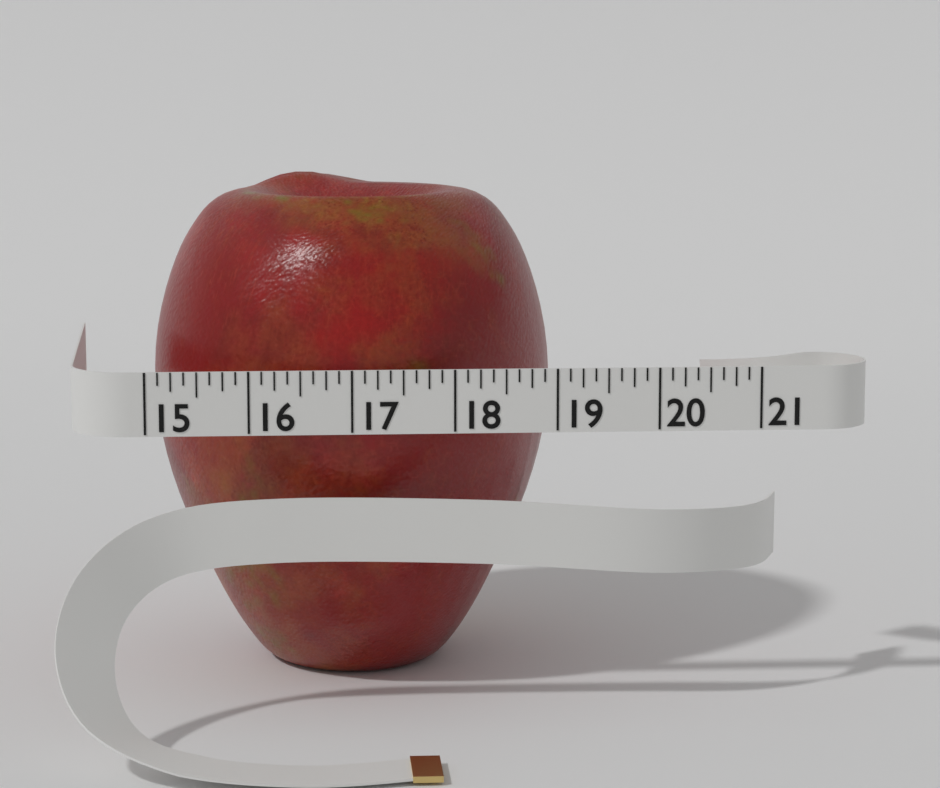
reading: 19.125 (no unit)
